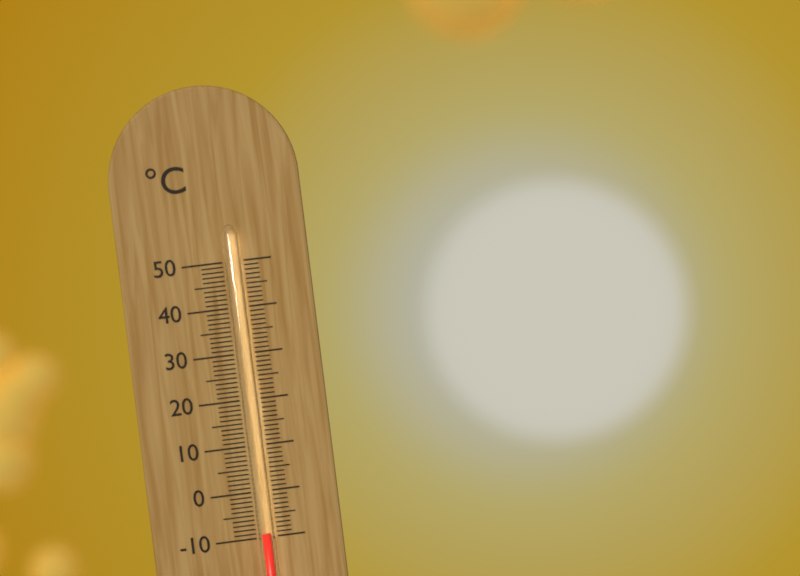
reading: -9 °C
